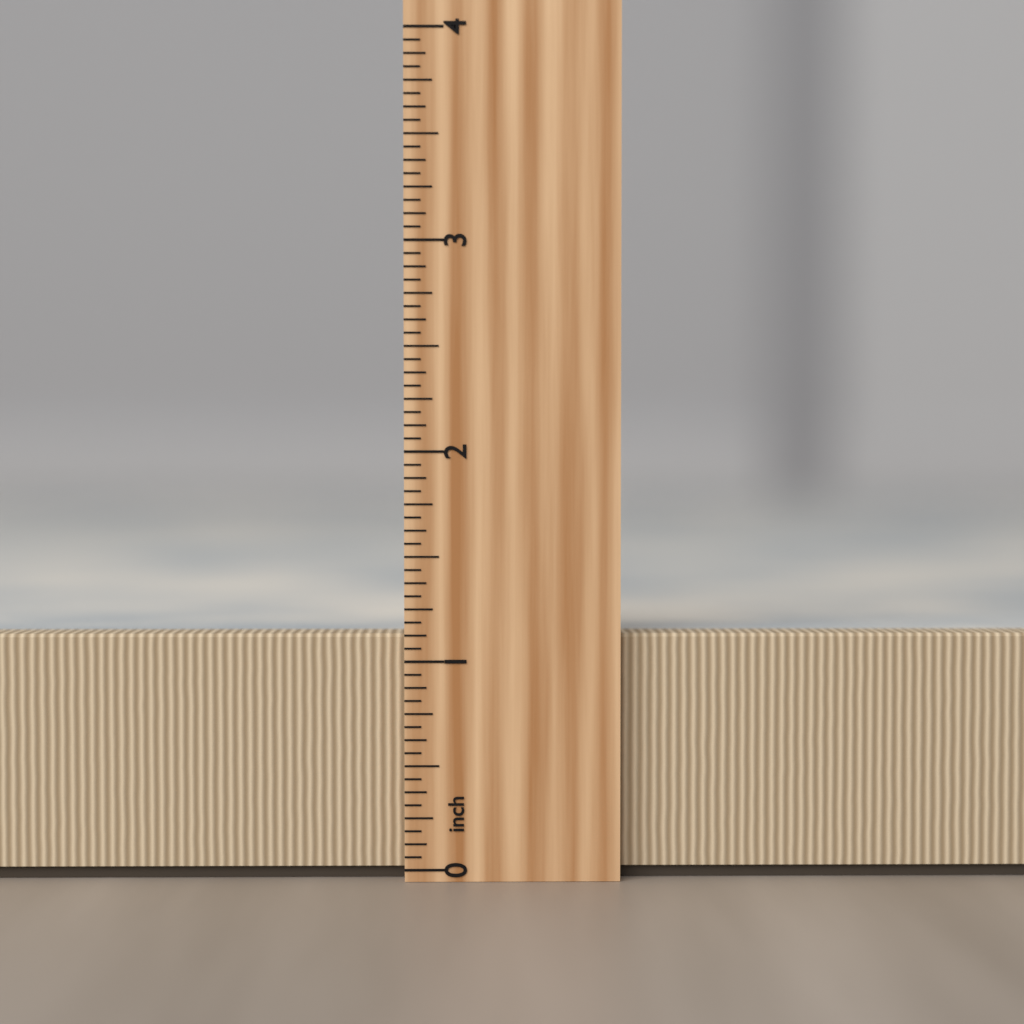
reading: 1.1250 inch
